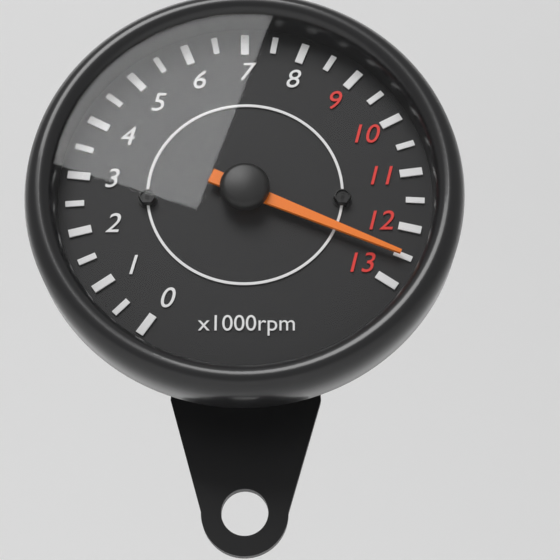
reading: 12500 rpm
